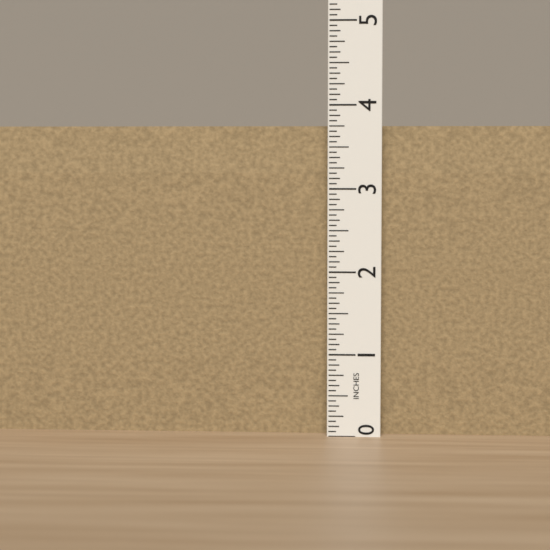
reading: 3.7500 in
